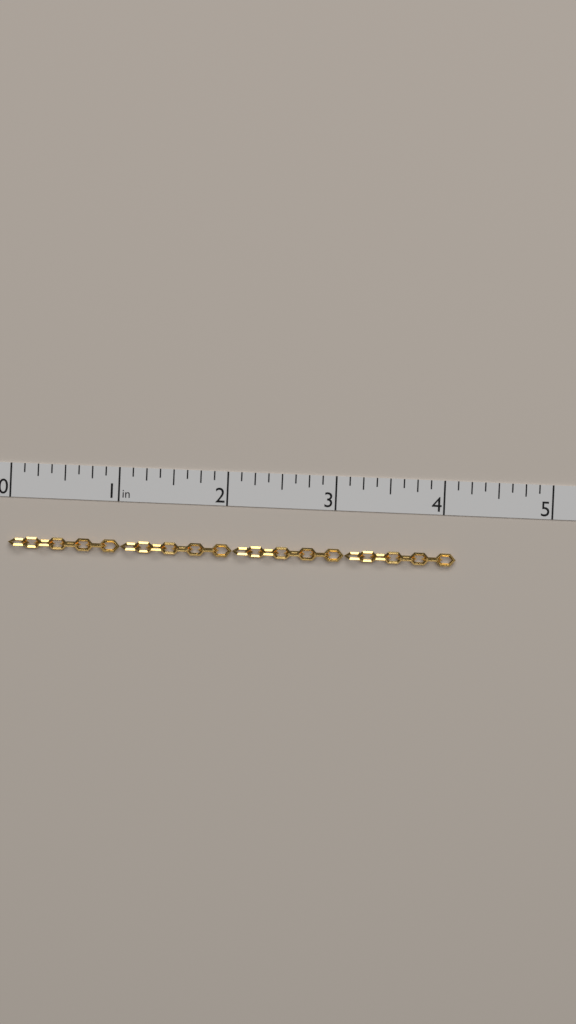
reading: 4.125 in
